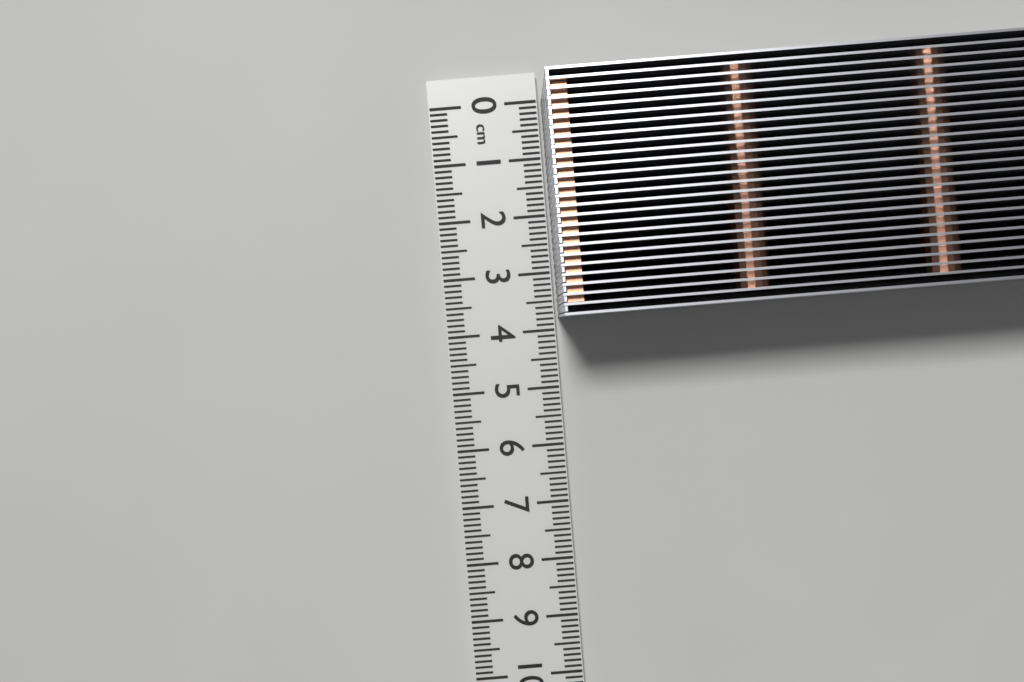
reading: 3.8 cm
